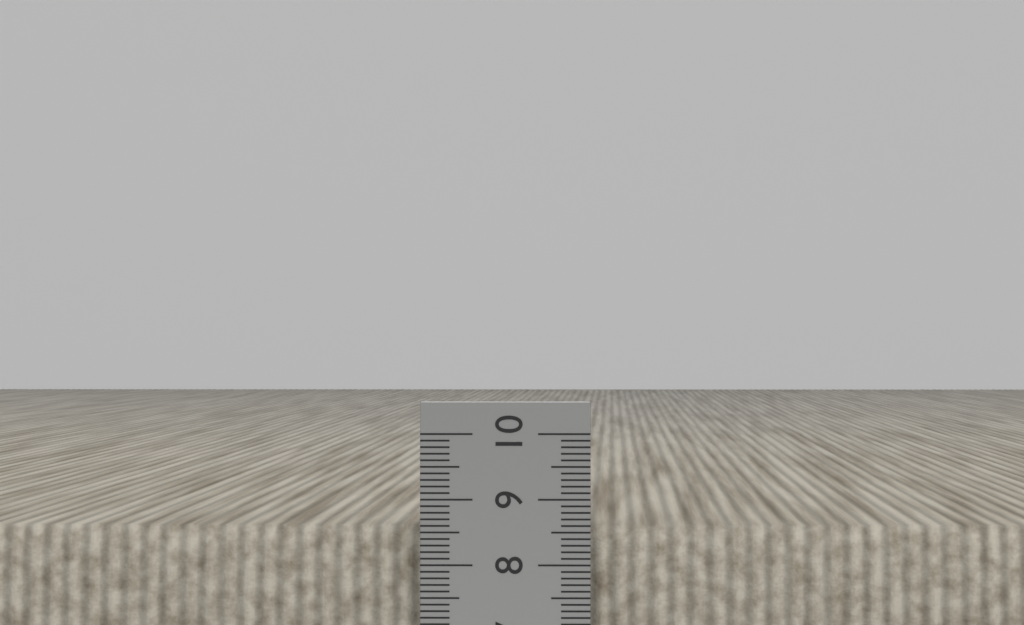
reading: 8.6 cm
